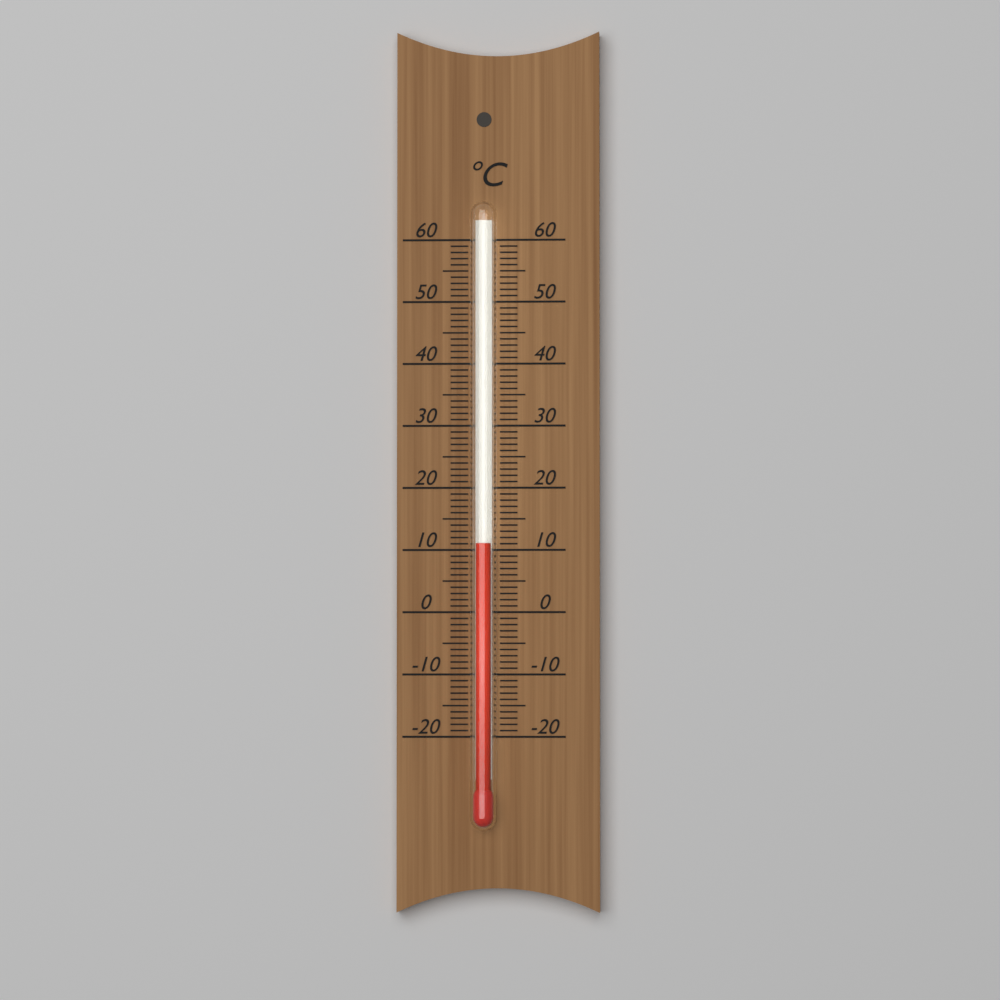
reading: 11 °C
